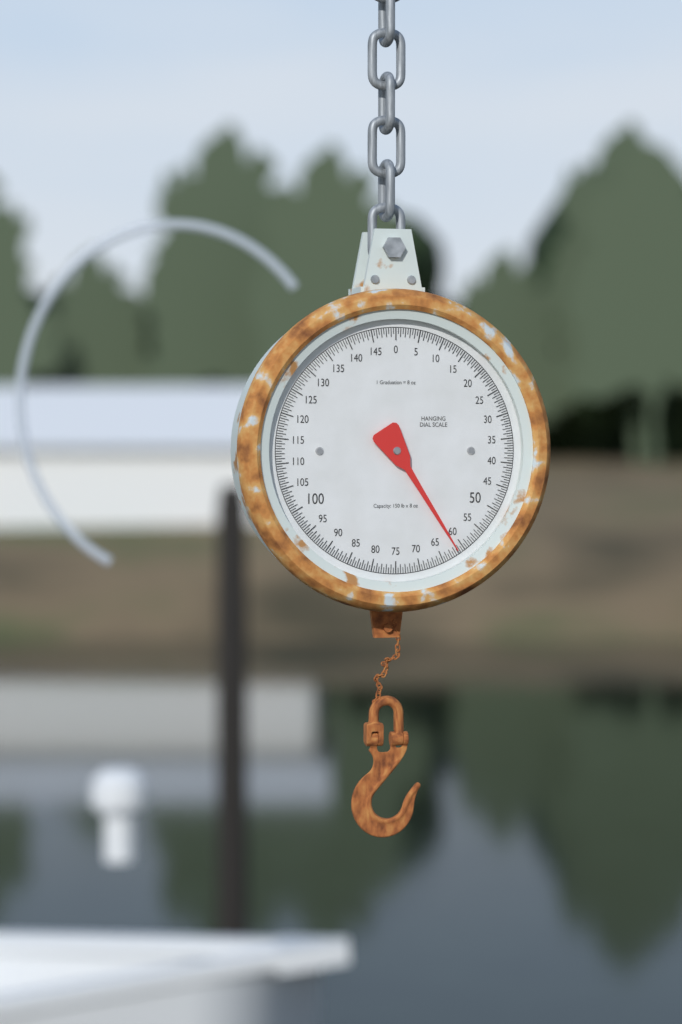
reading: 61.5 lb
